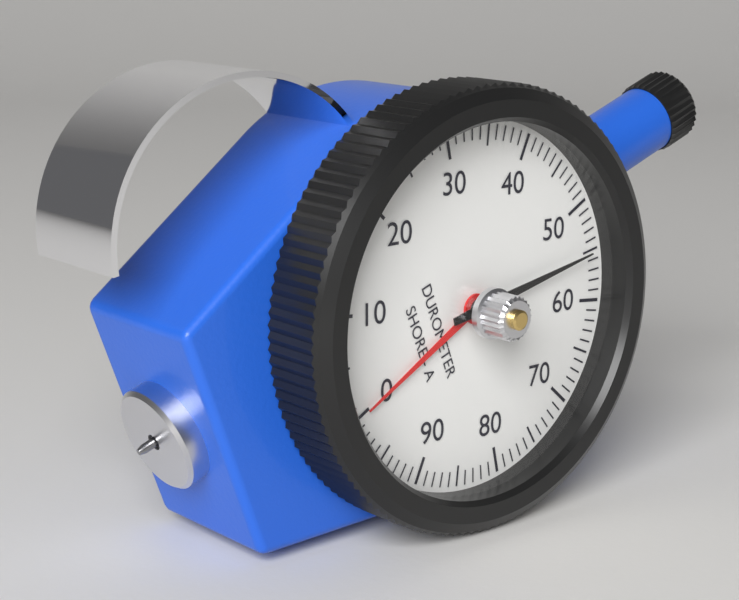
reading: 55 Shore A
